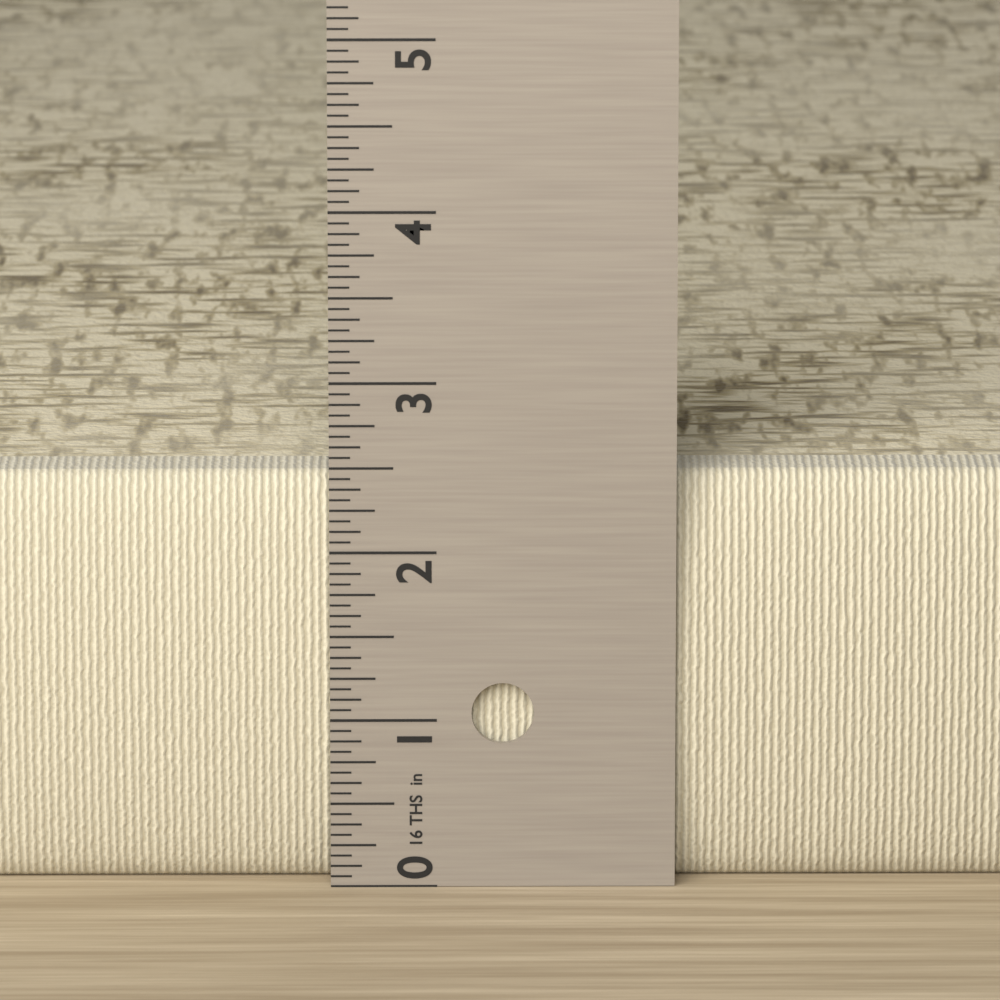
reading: 2.4375 in
